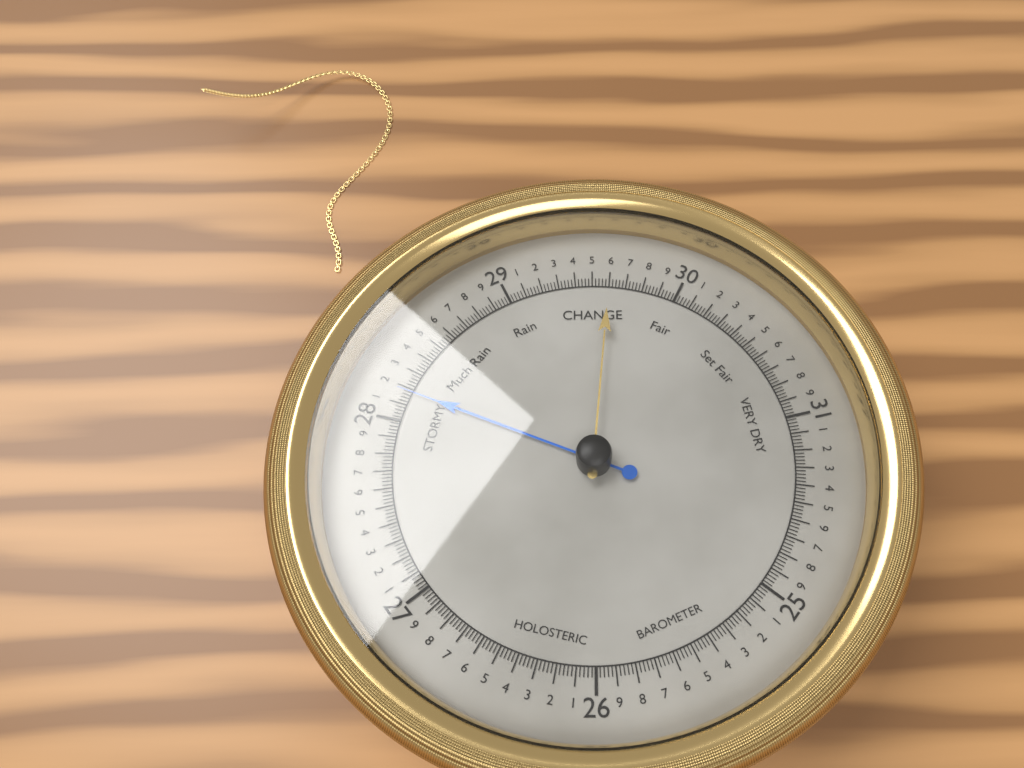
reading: 28.18 (no unit)
